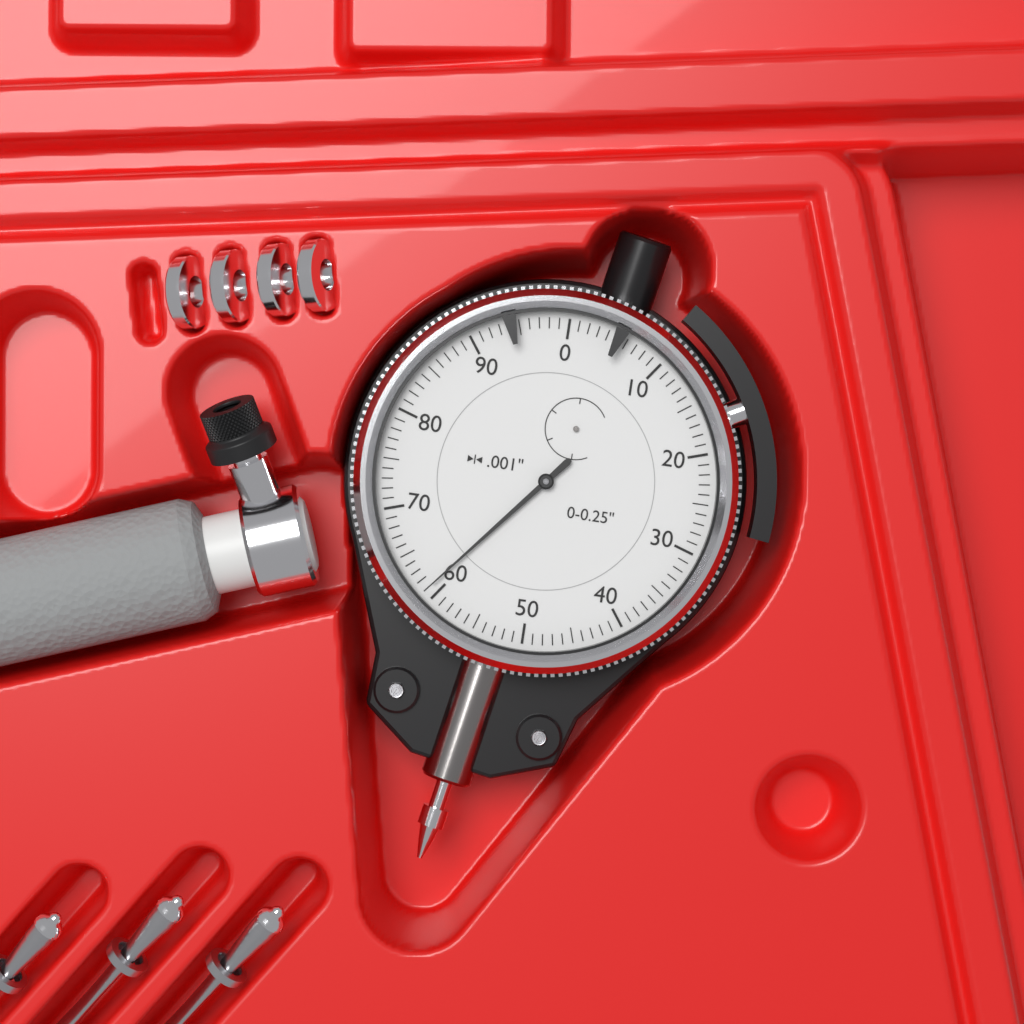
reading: 0.061 in
